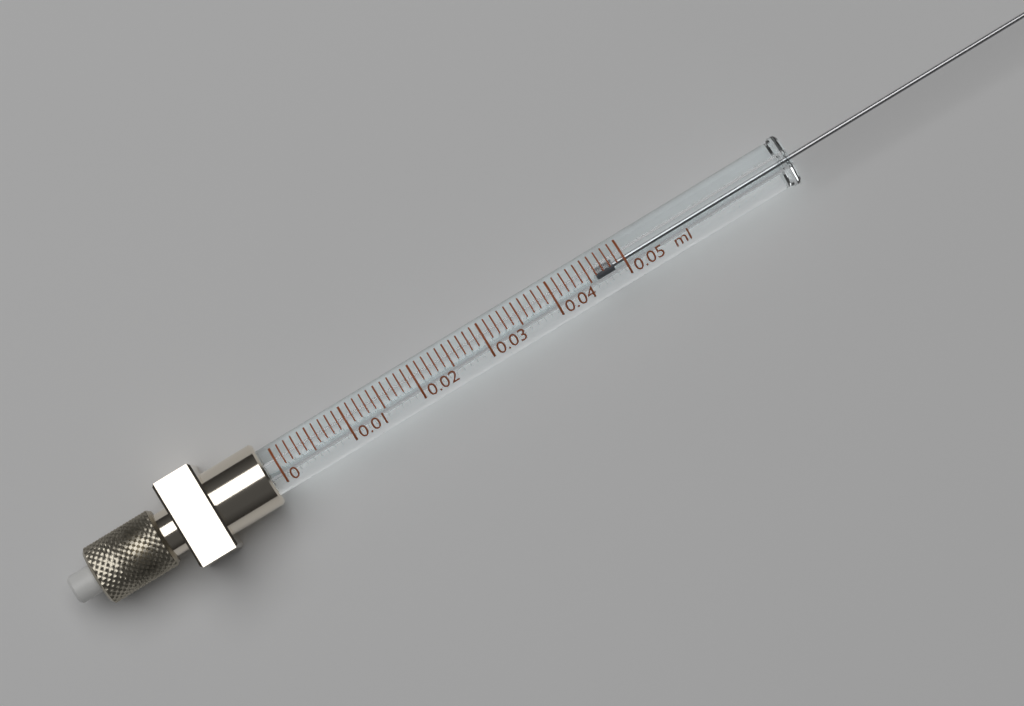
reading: 0.046 ml
